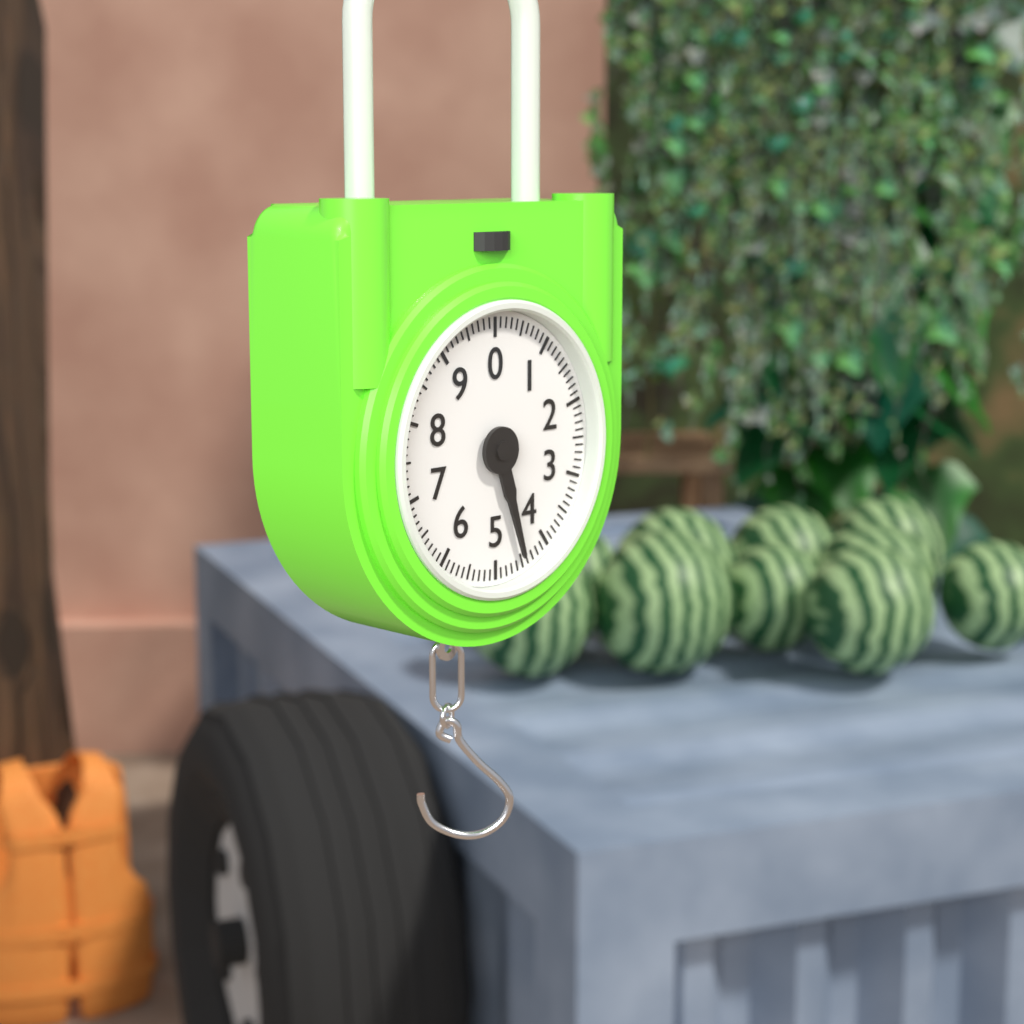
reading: 4.5 (no unit)
